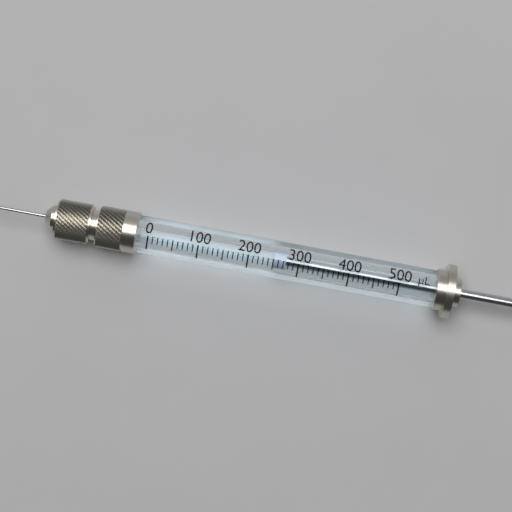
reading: 250 µL
